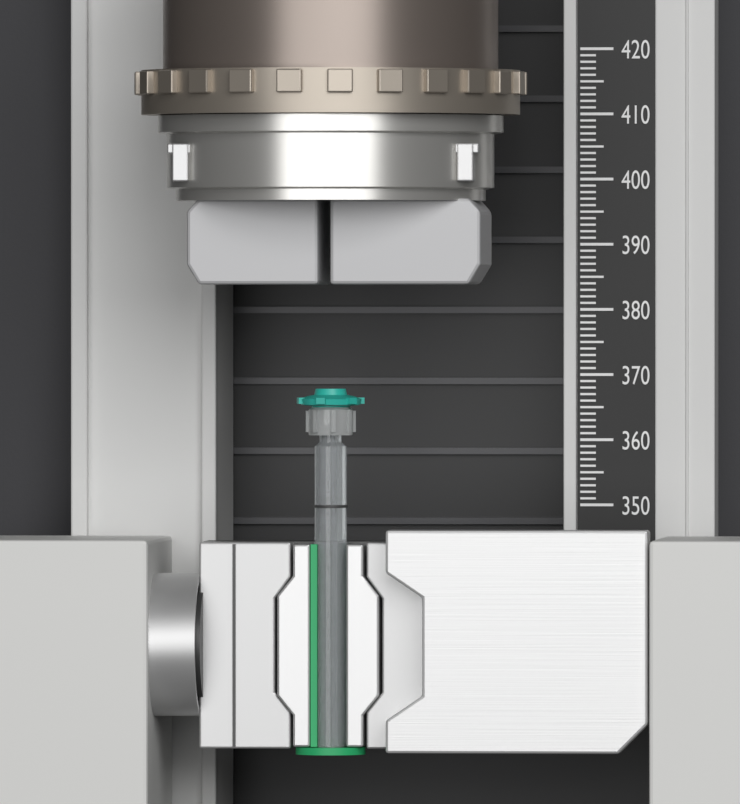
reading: 368 (no unit)
